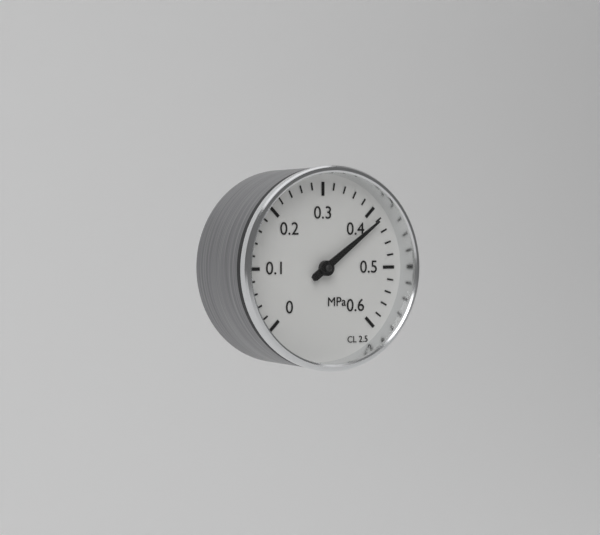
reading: 0.42 MPa
